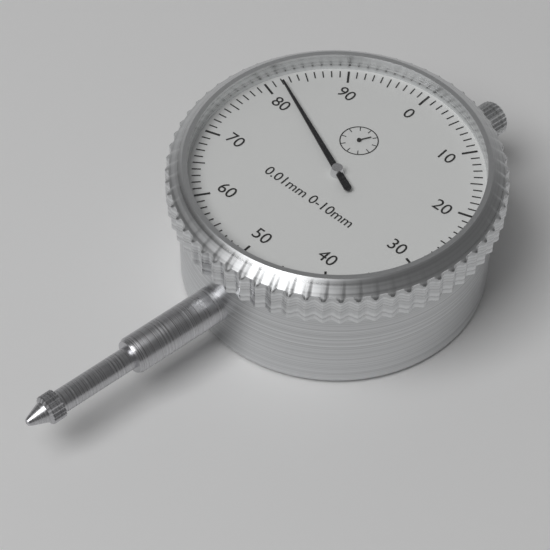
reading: 0.82 mm
